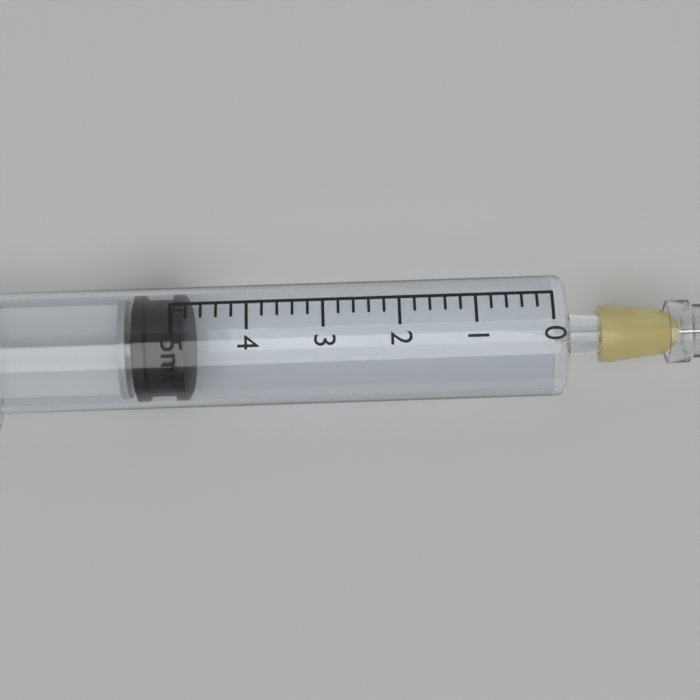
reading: 4.8 ml
